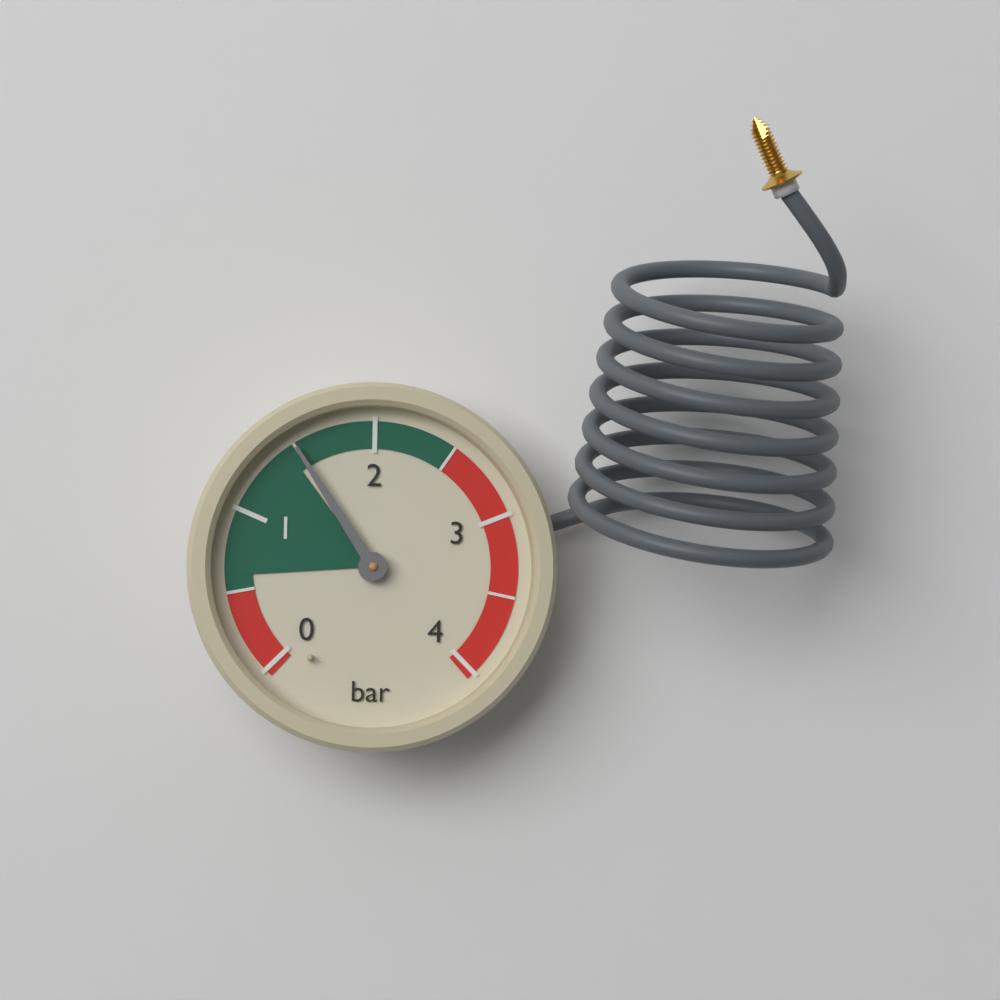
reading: 1.5 bar
